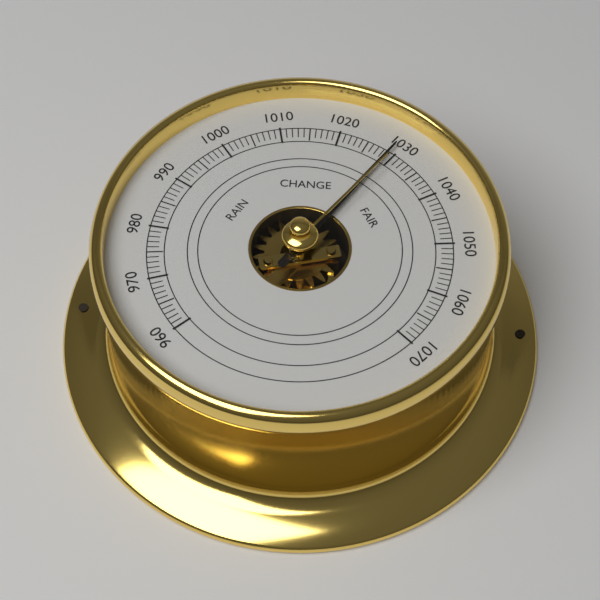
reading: 1029 (no unit)
